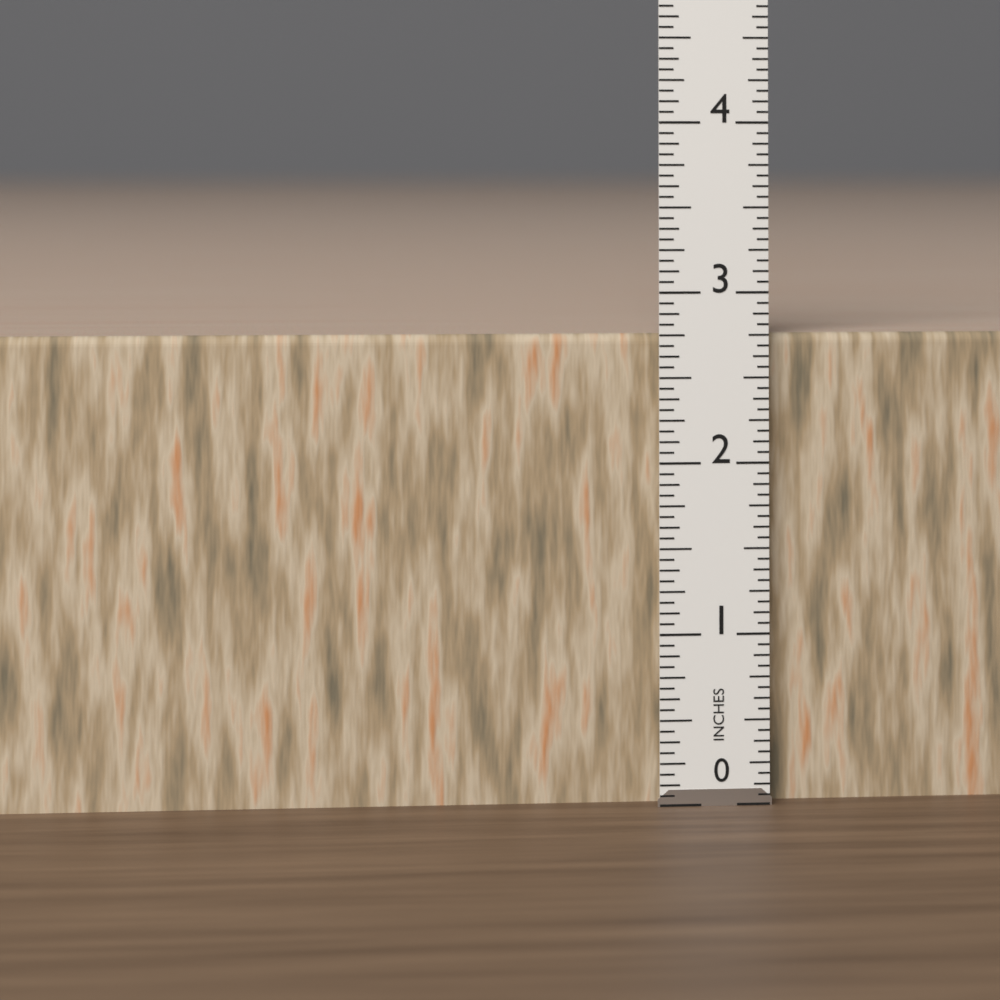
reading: 2.7500 in
